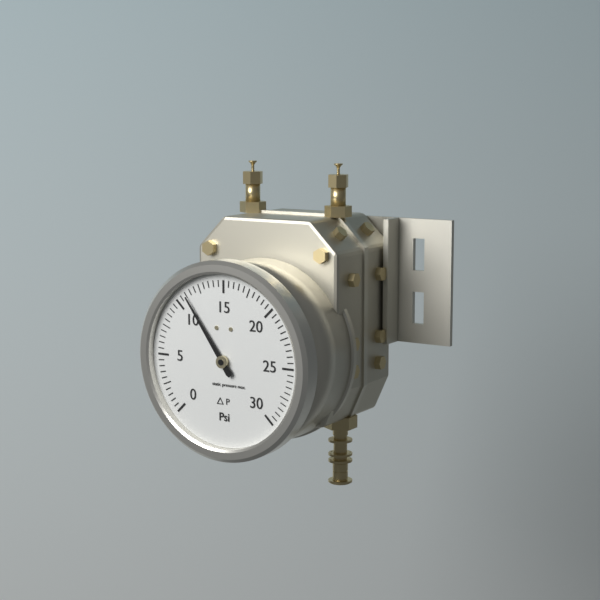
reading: 11.0 psi
